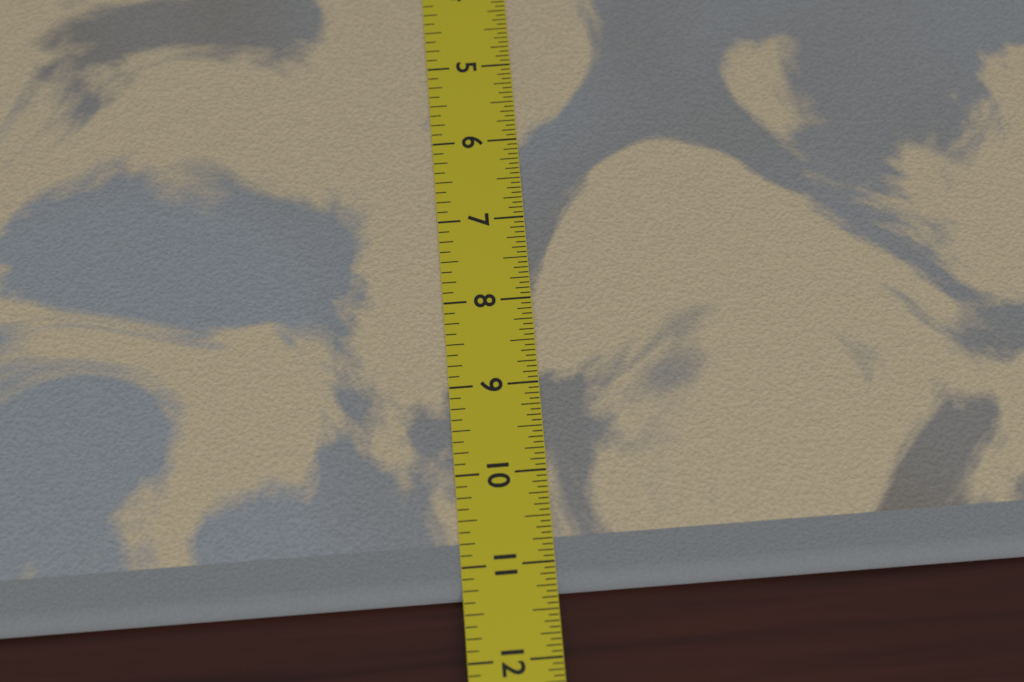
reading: 11.3125 in
